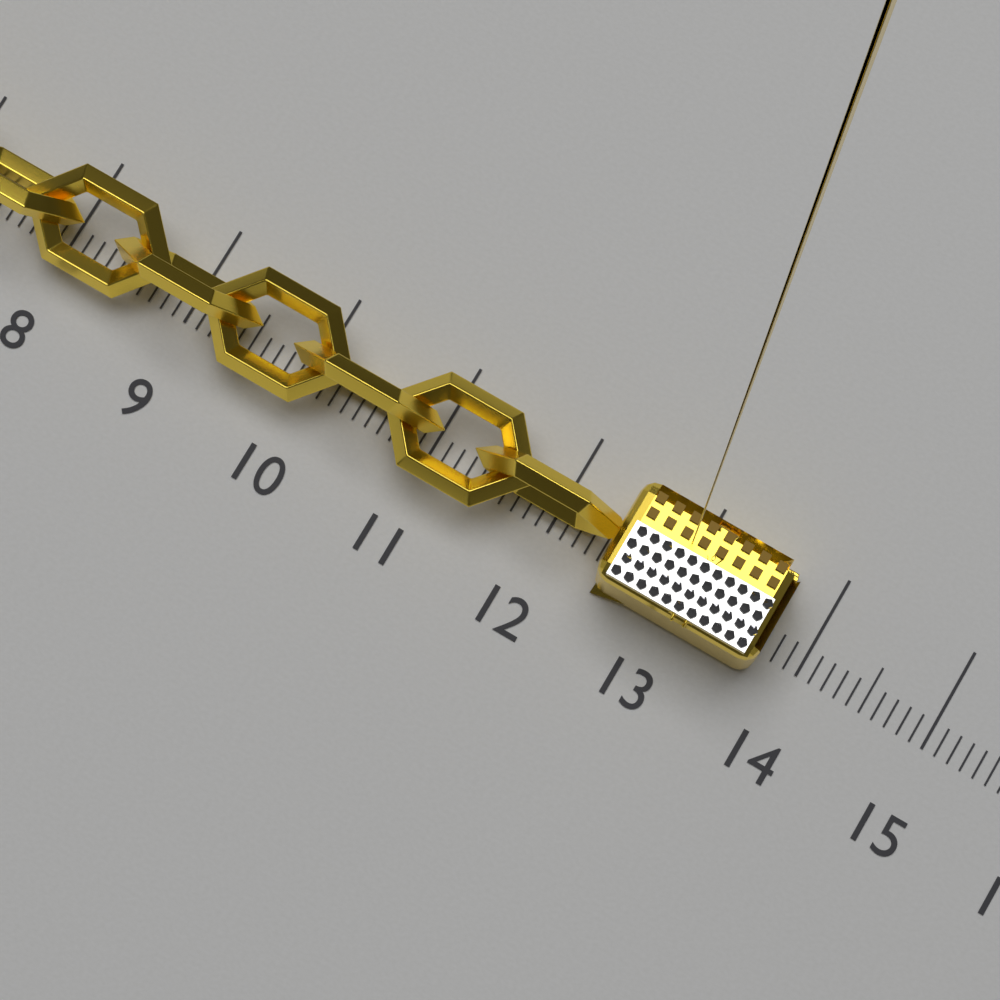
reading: 13.7 (no unit)
